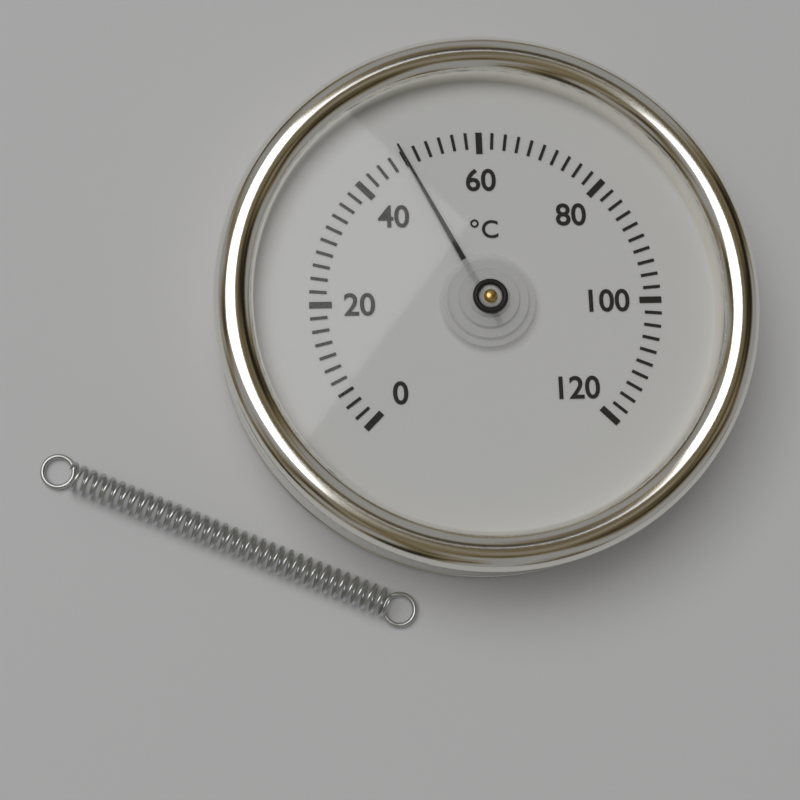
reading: 48 °C
